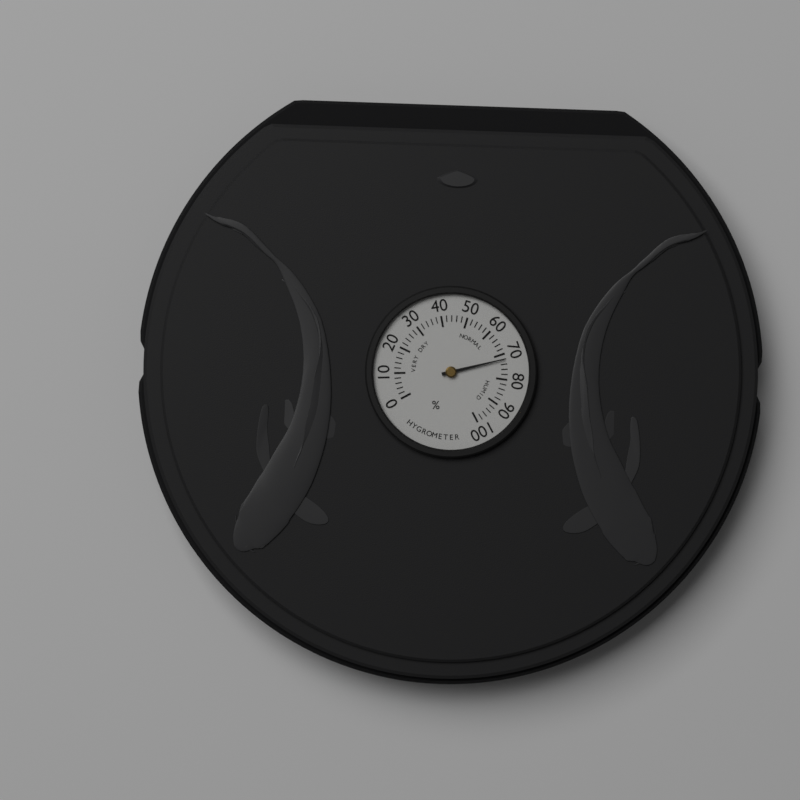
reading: 72 %
